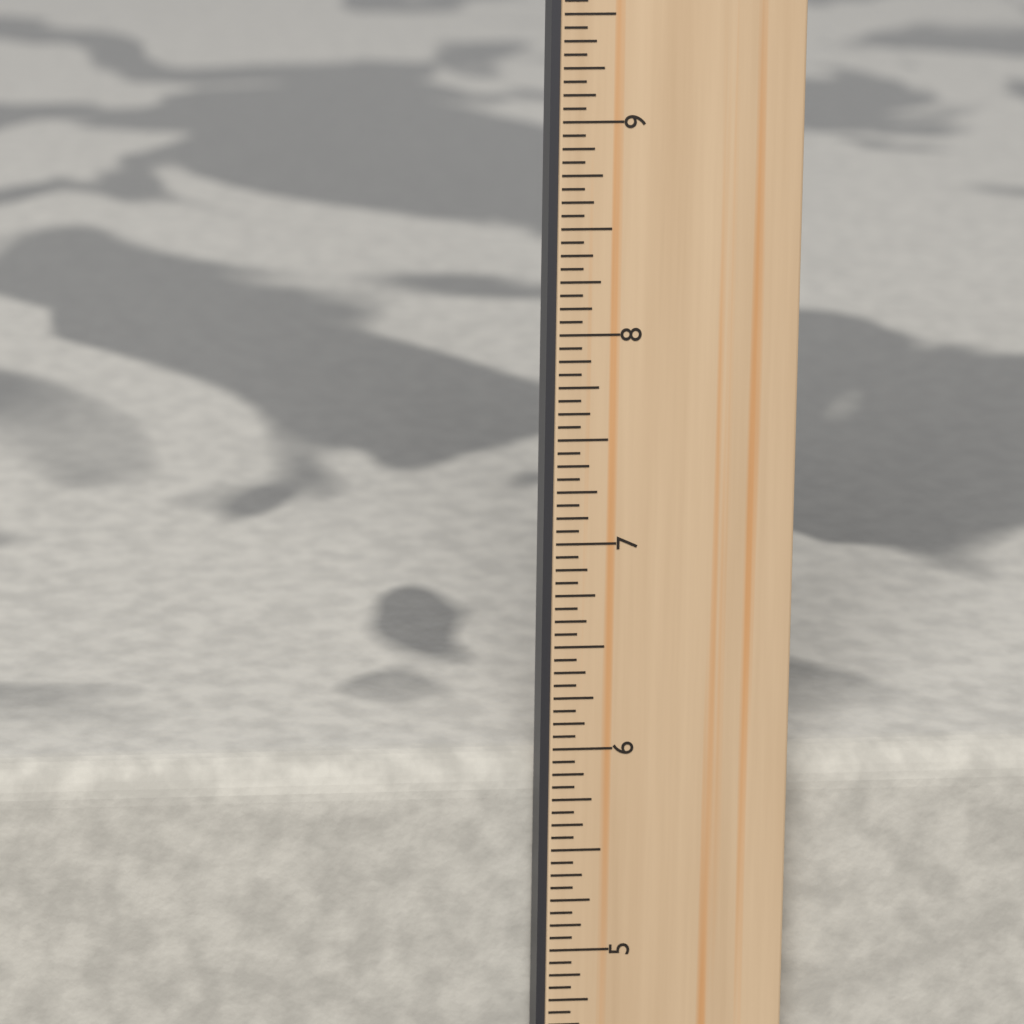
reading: 5.8750 in
